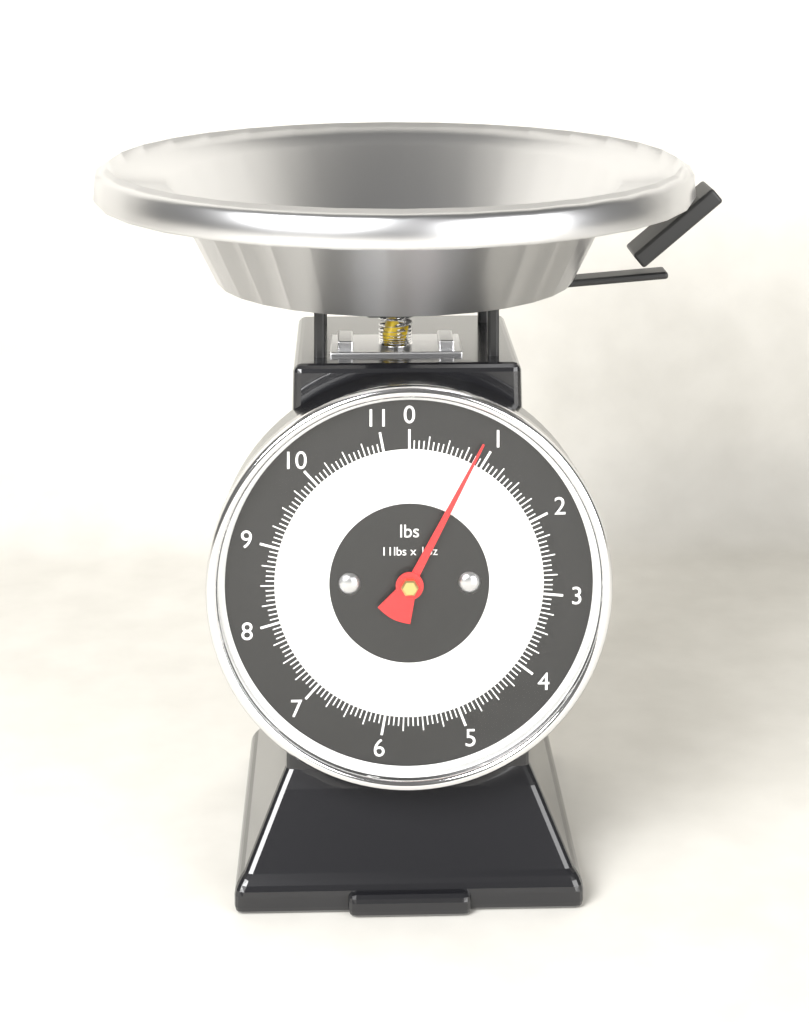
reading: 0.8750 lbs
